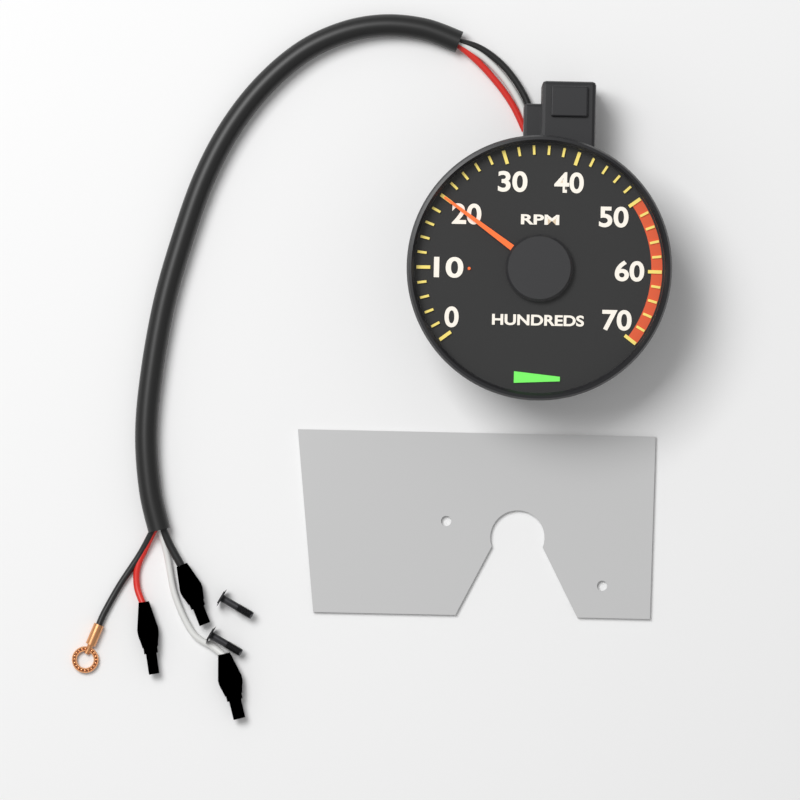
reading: 2000 RPM
